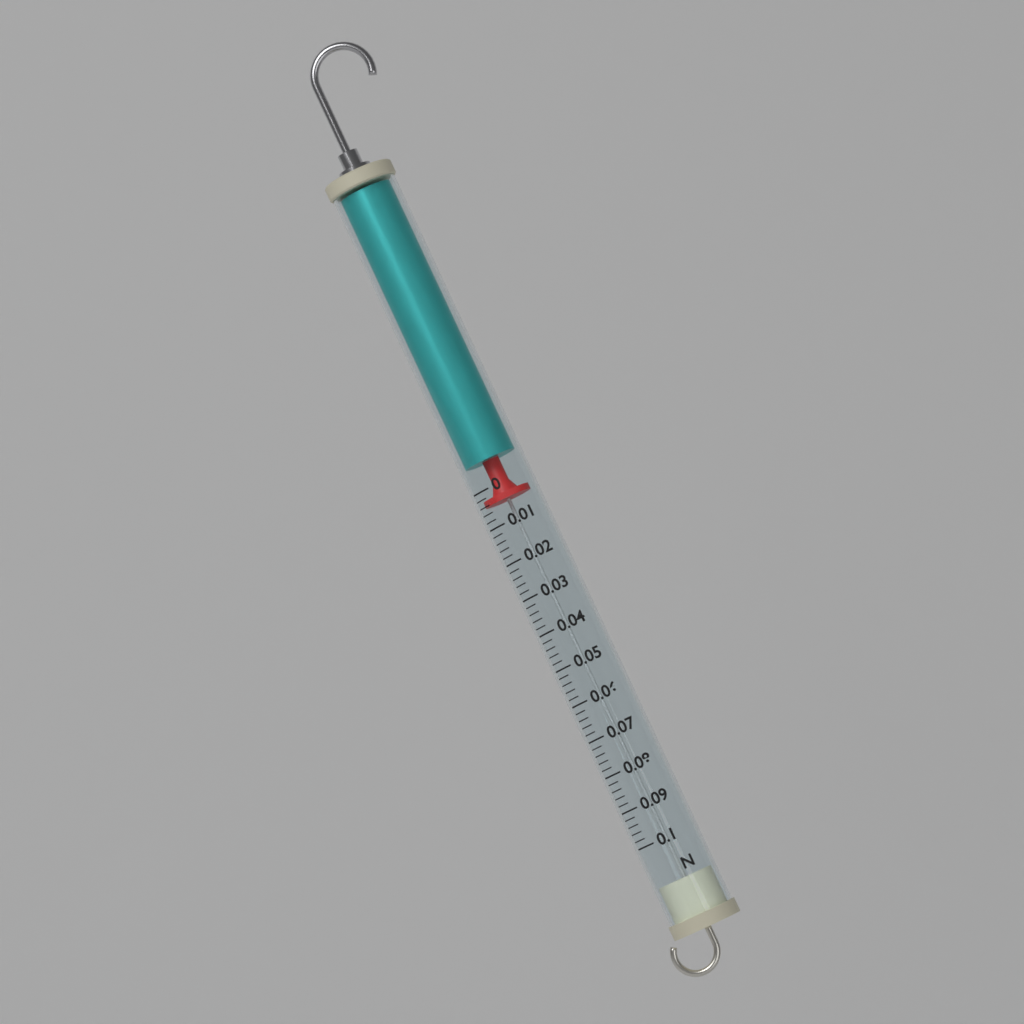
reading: 0.004 N
